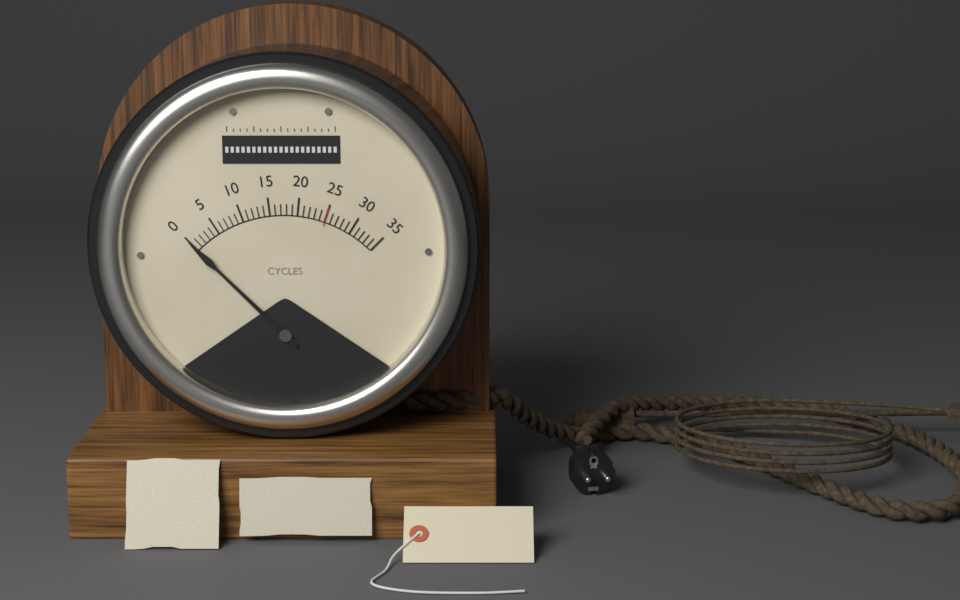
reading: 0 cycles
